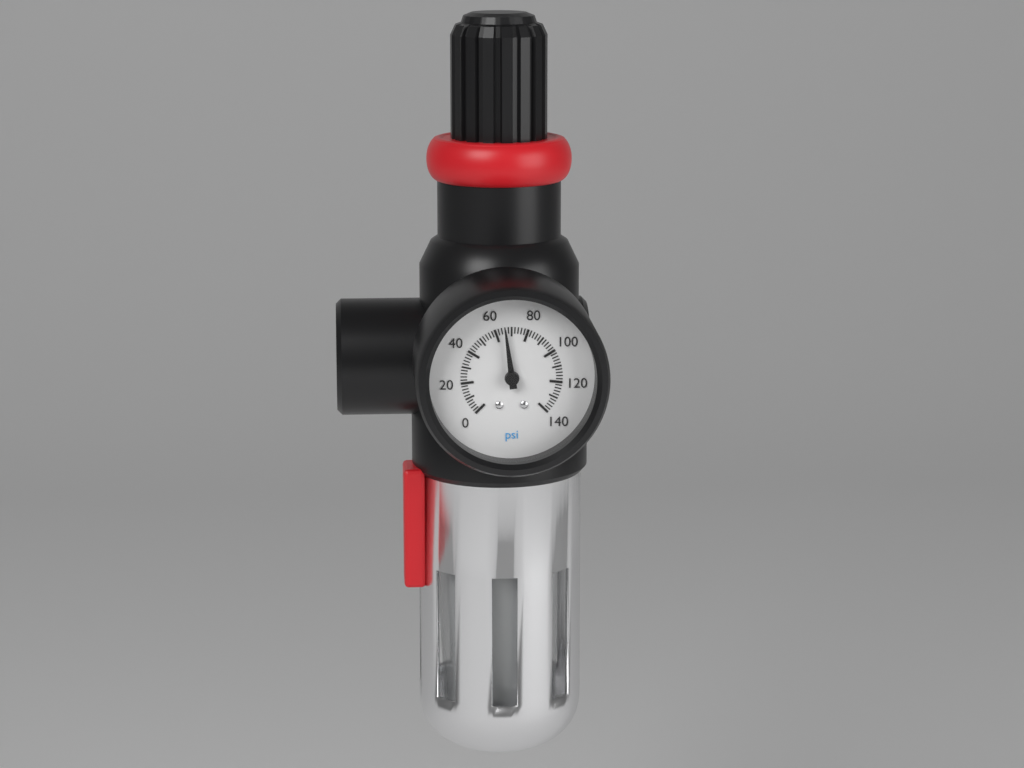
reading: 66 psi
